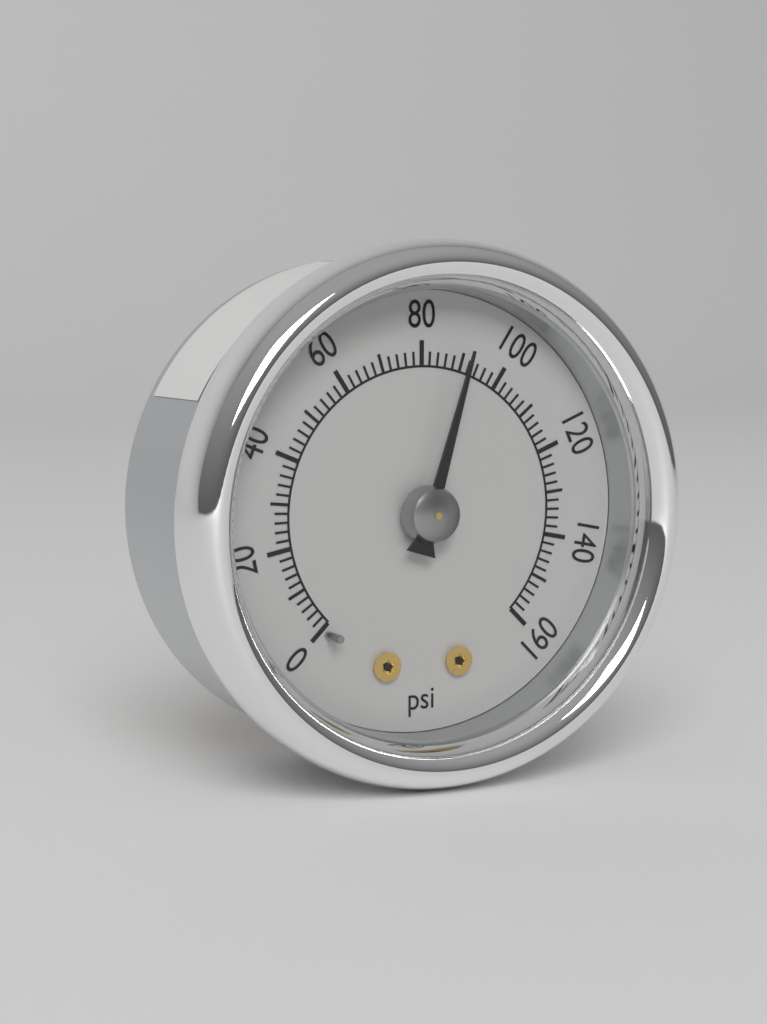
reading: 90 psi
